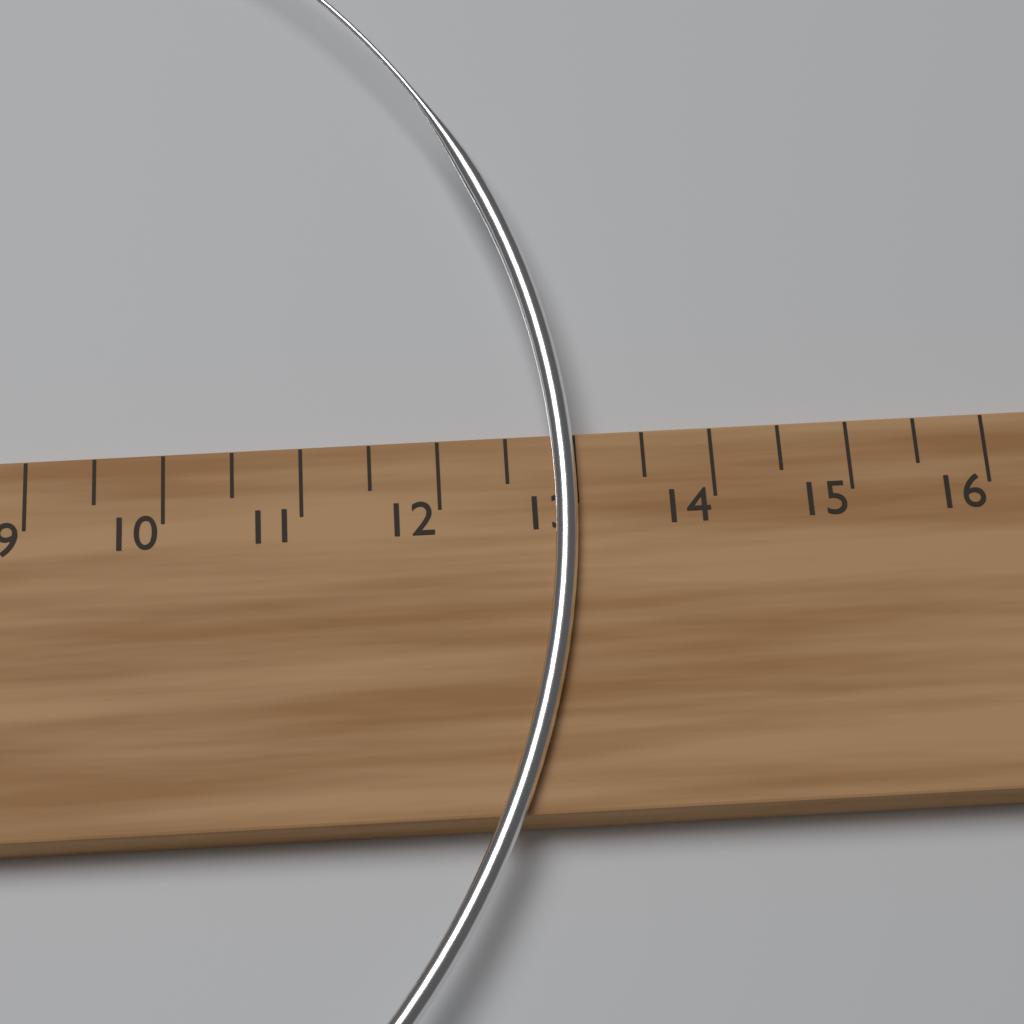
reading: 13.0 cm
